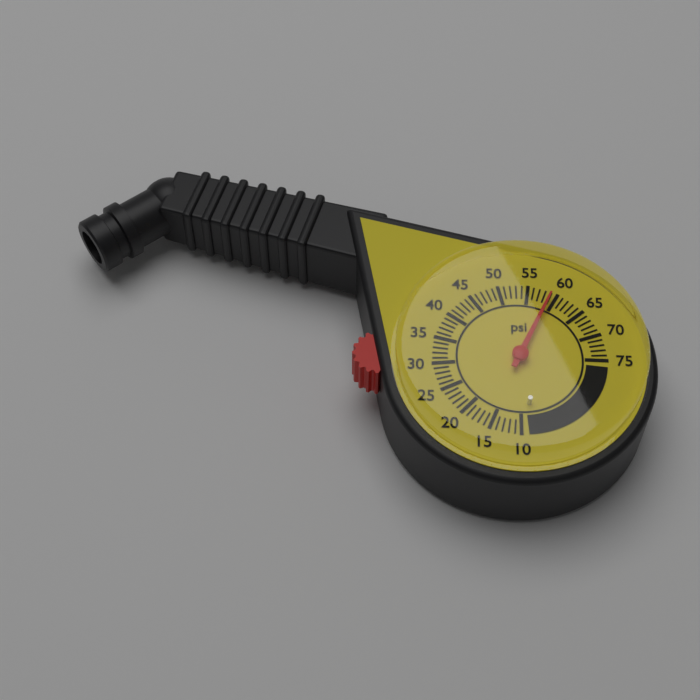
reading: 59 psi
